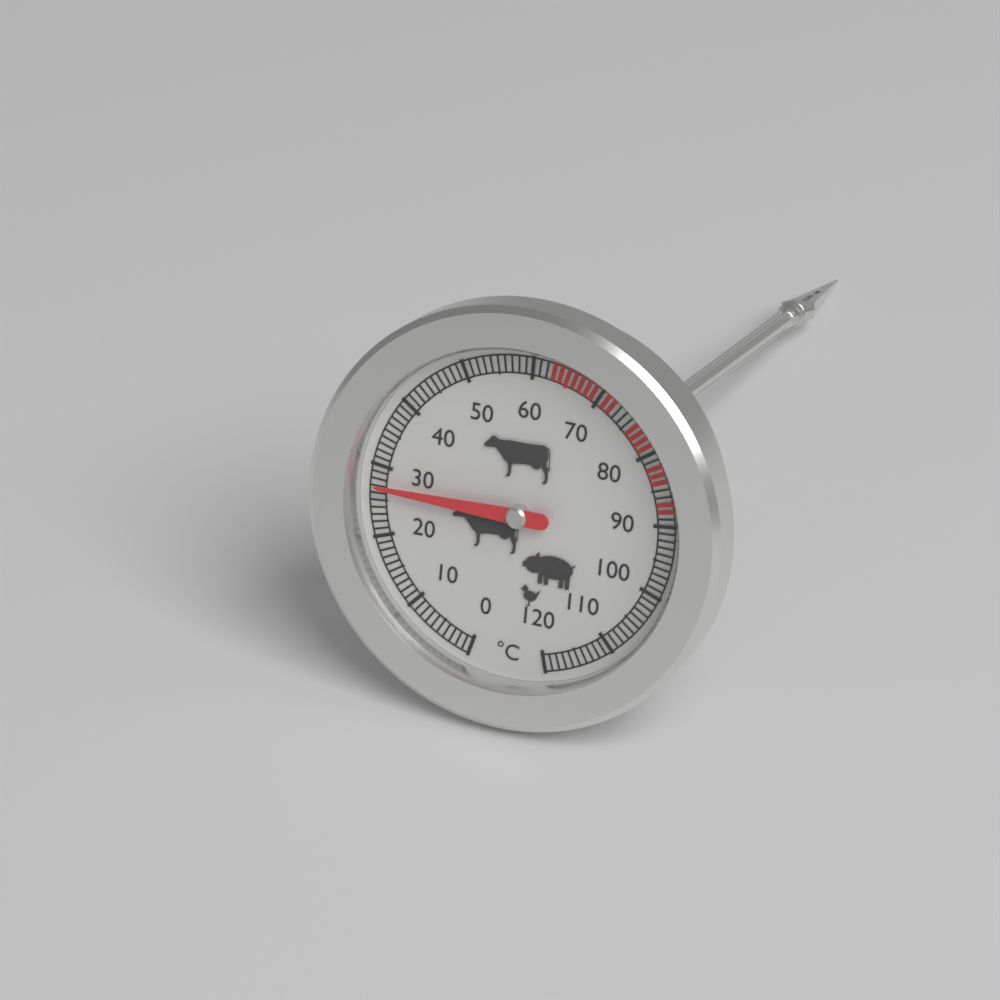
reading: 27 °C
